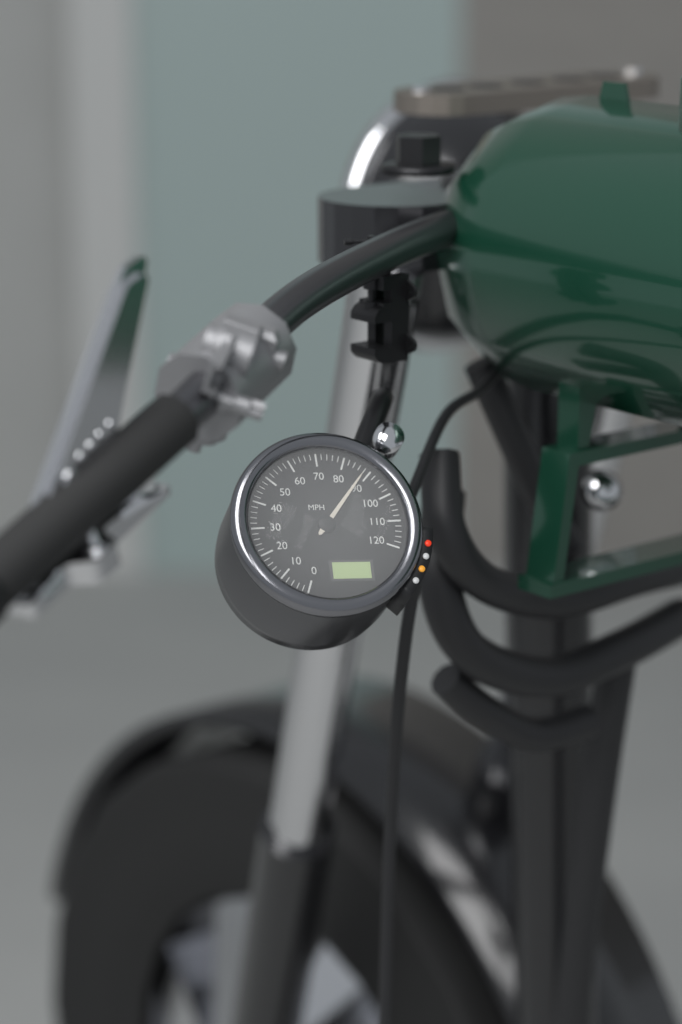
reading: 88 MPH
